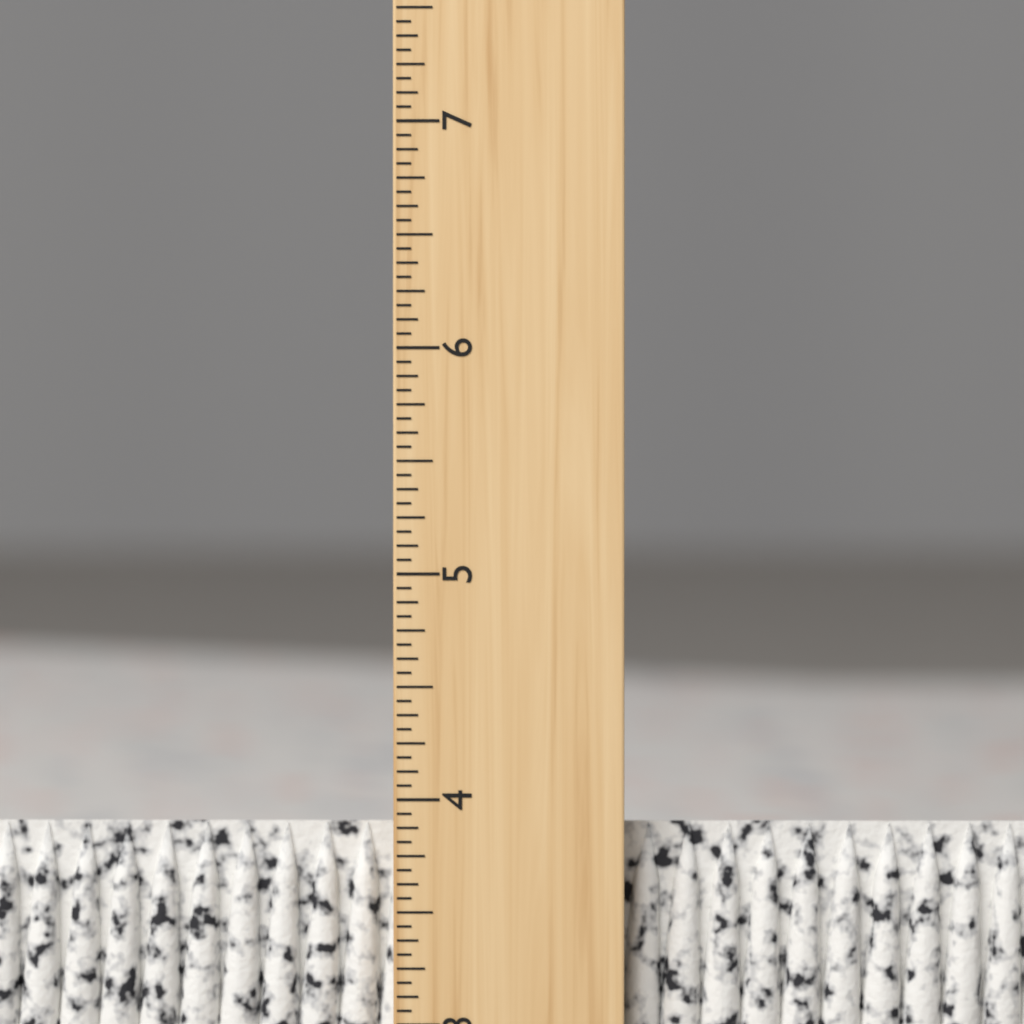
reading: 3.8750 inch
